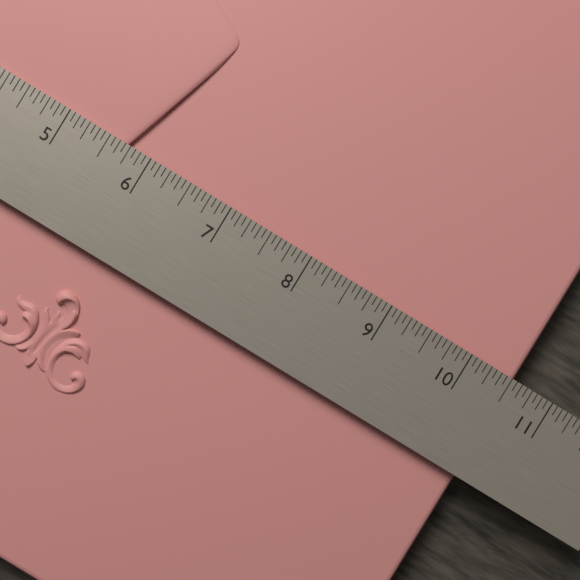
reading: 10.5625 in
